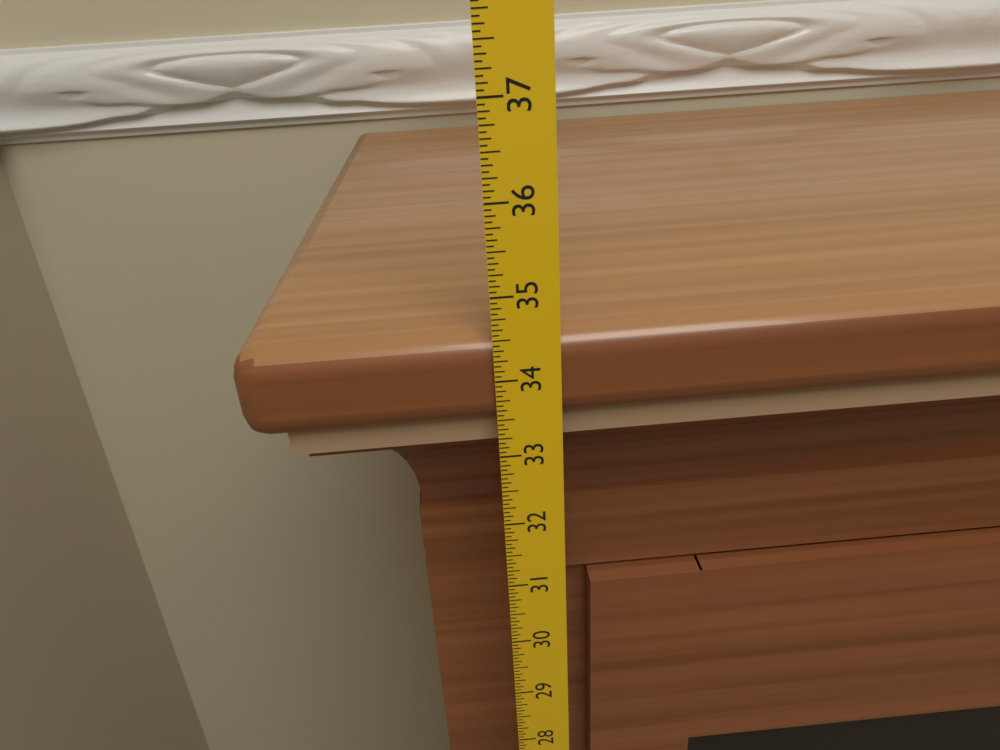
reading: 34.5000 in
